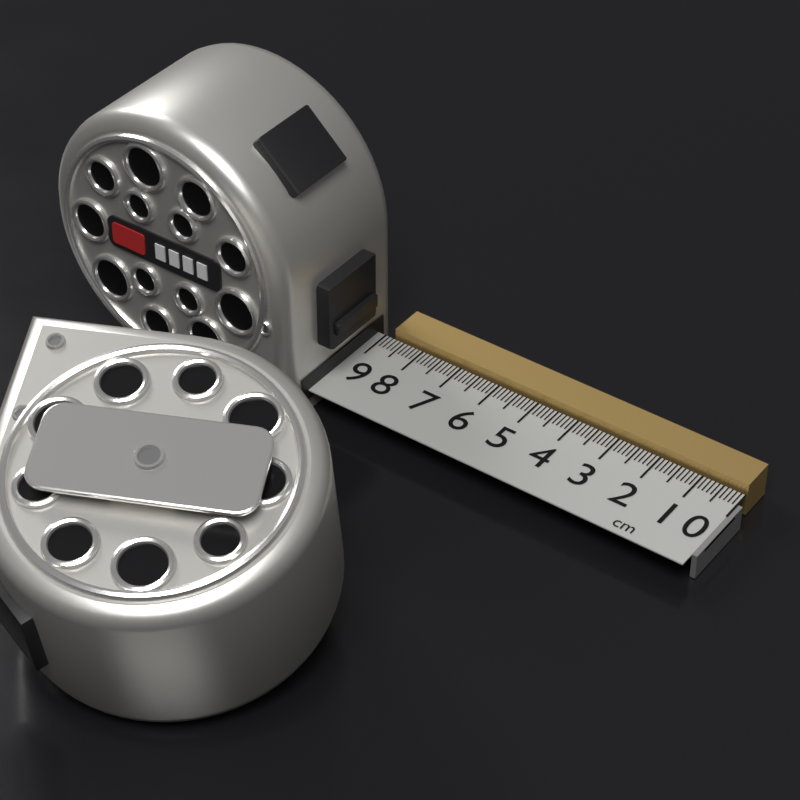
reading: 8.8 cm
